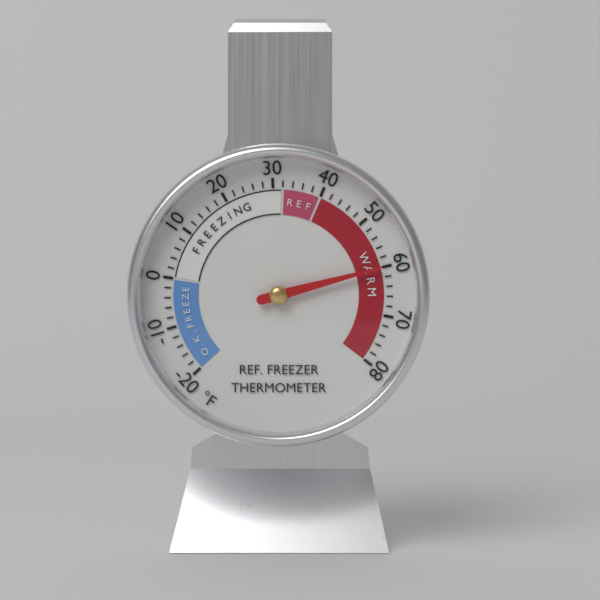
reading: 60 °F
